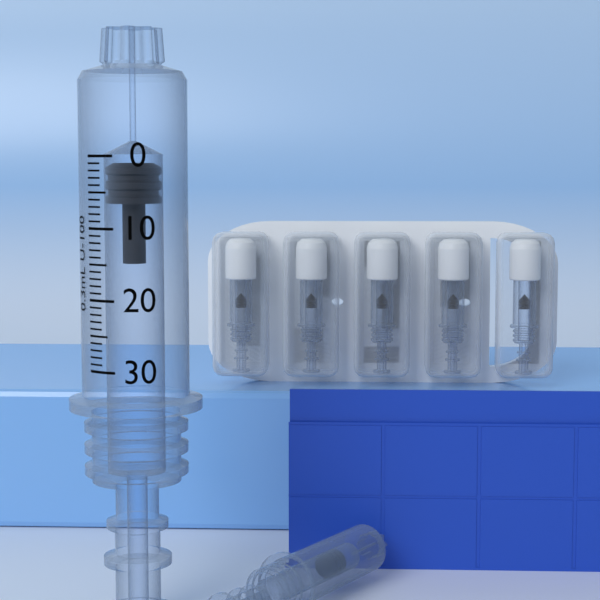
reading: 1 units
